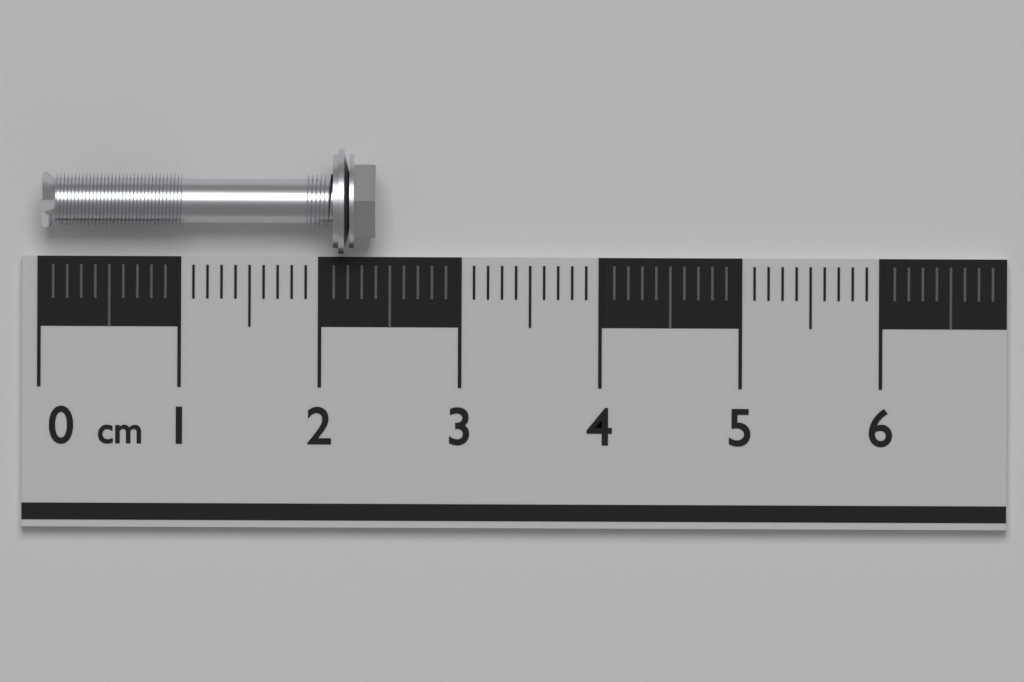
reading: 2.4 cm
